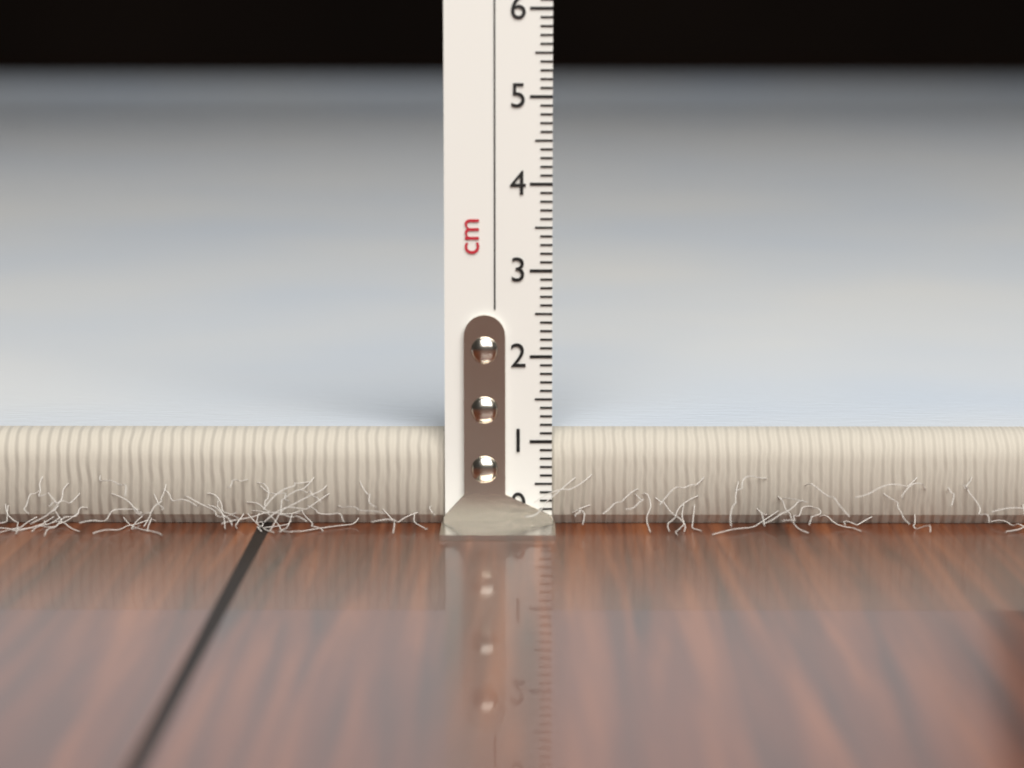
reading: 1.1 cm
